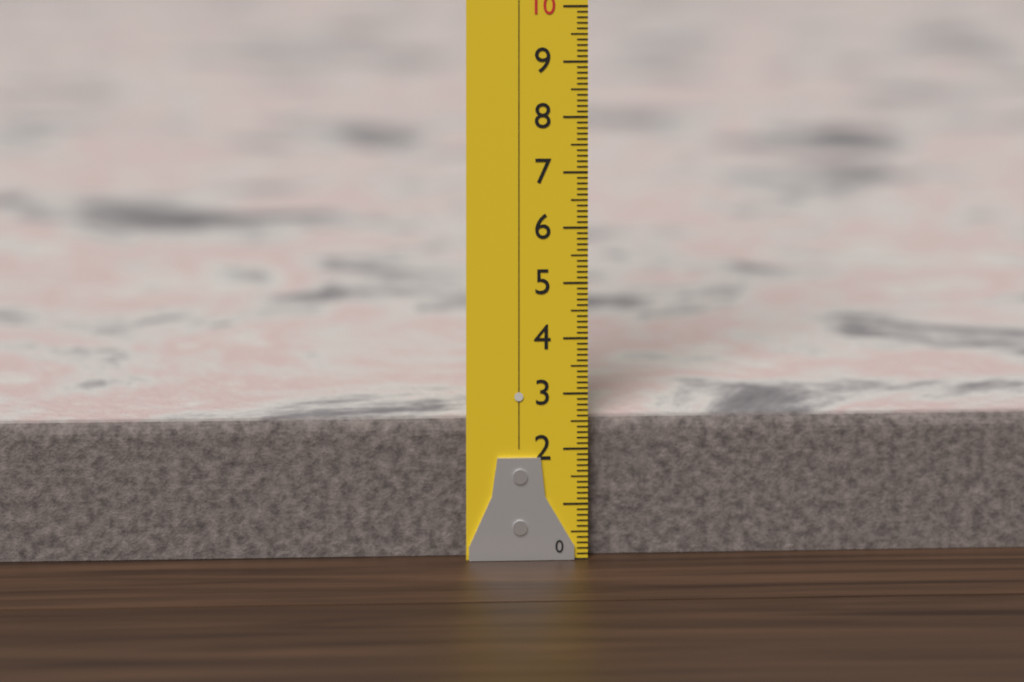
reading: 2.5 (no unit)
